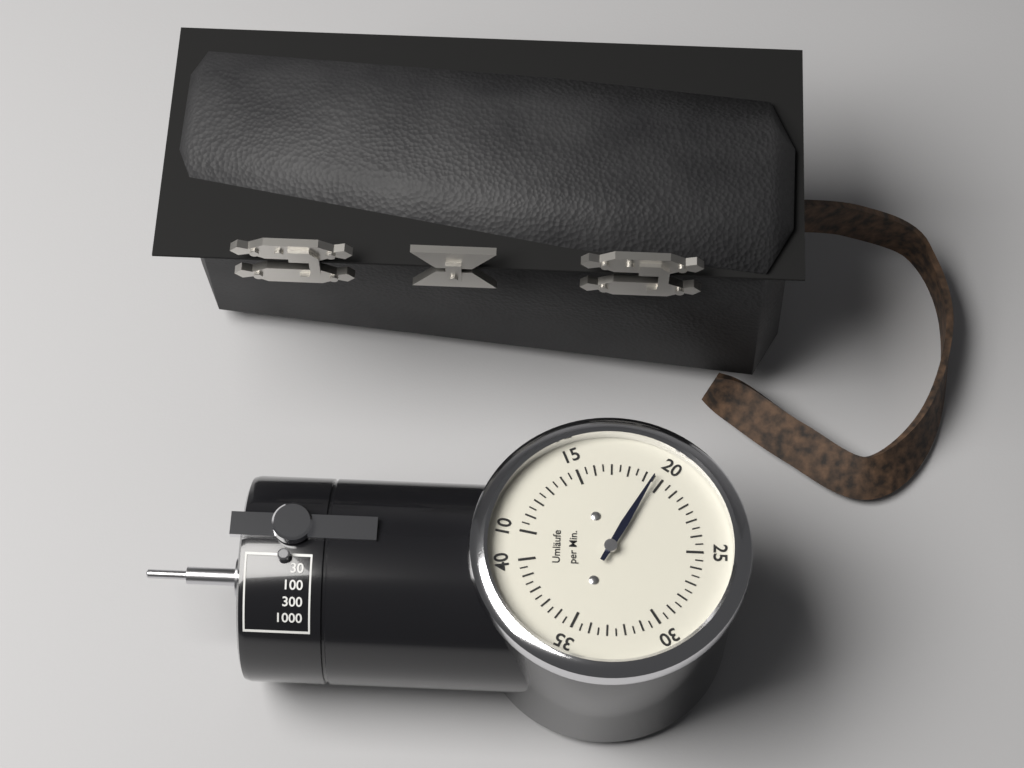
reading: 19.5 Umläufe per Min.
